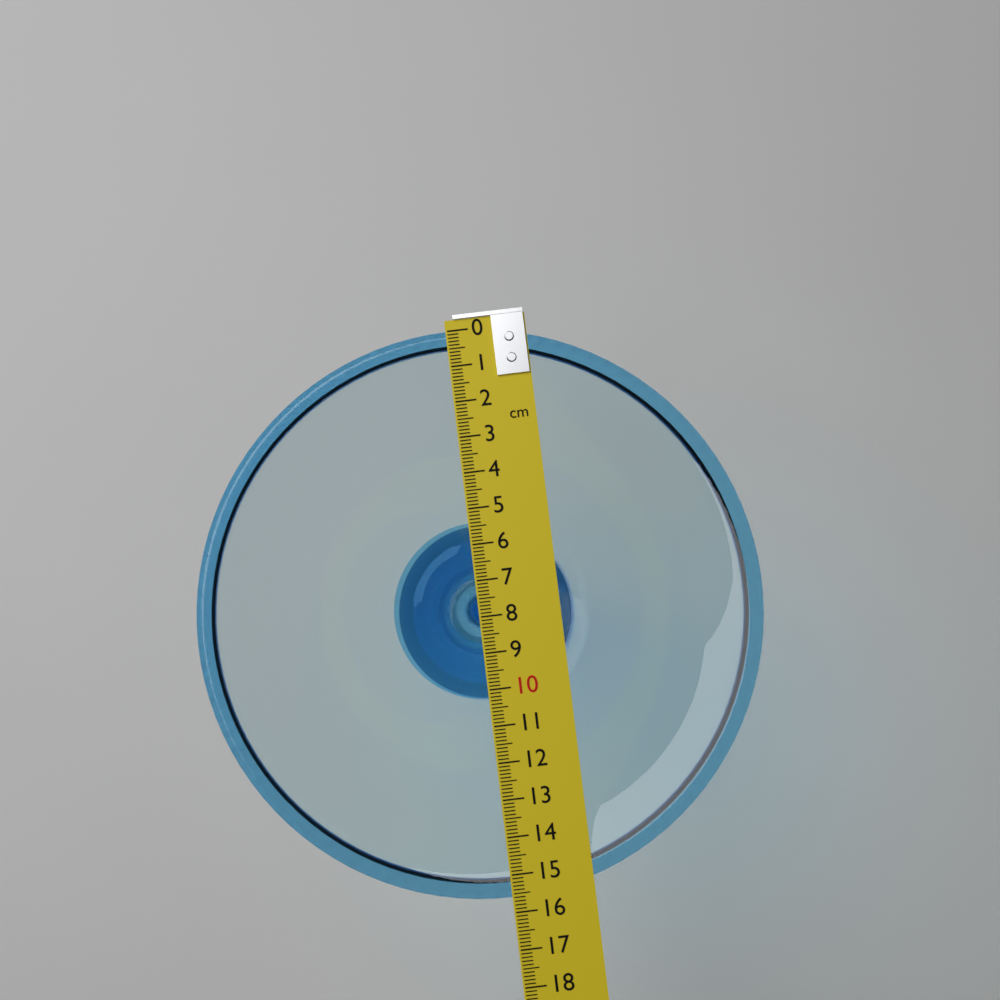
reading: 15.6 cm
